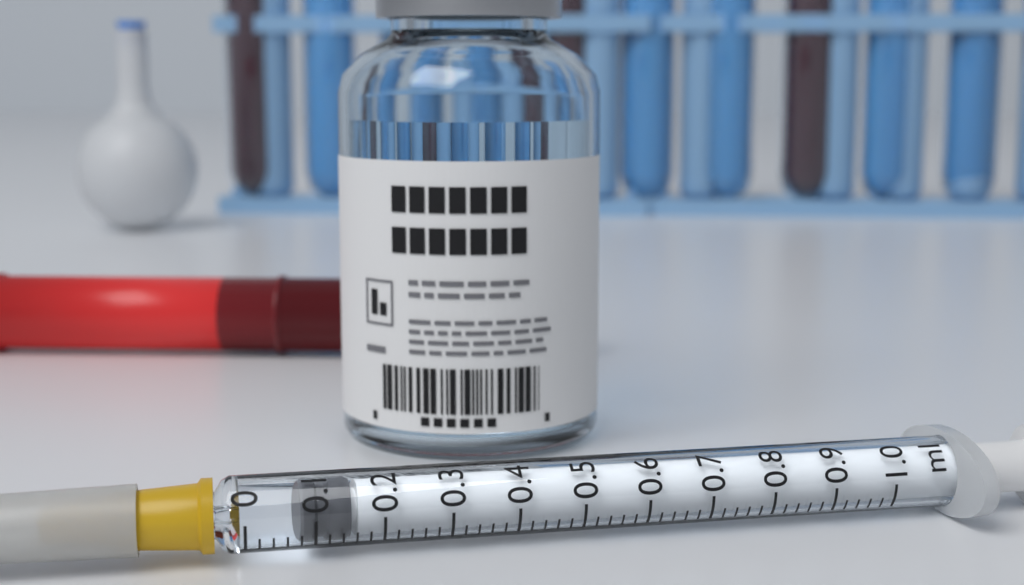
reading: 0.08 ml
